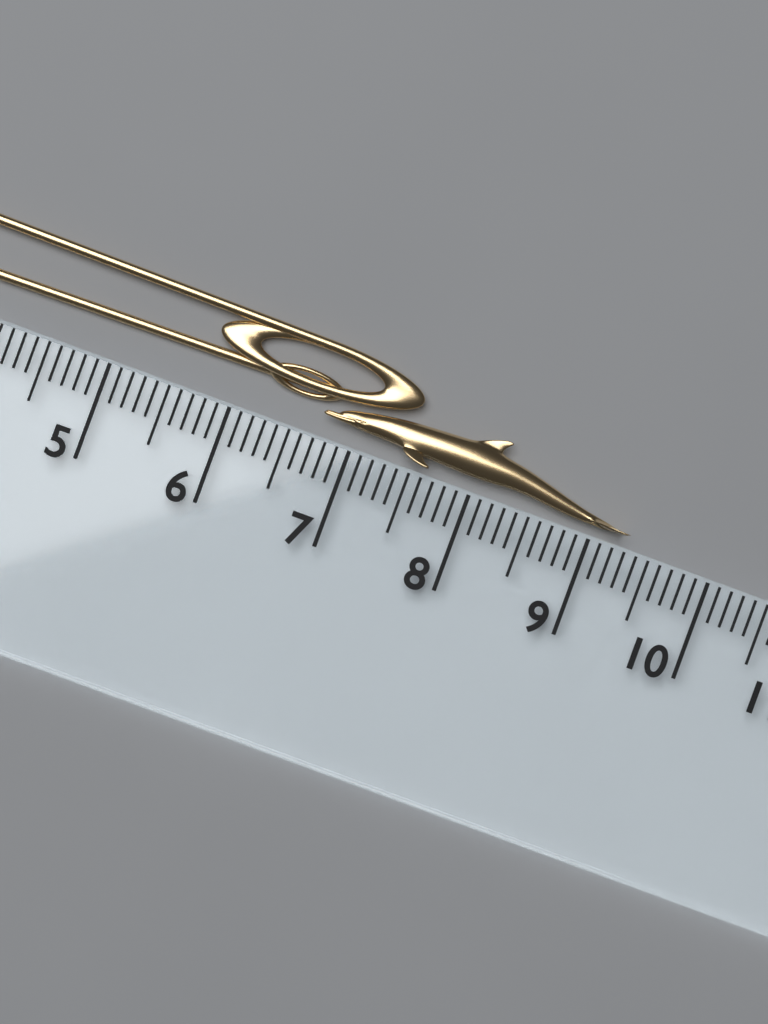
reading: 9.3 cm
